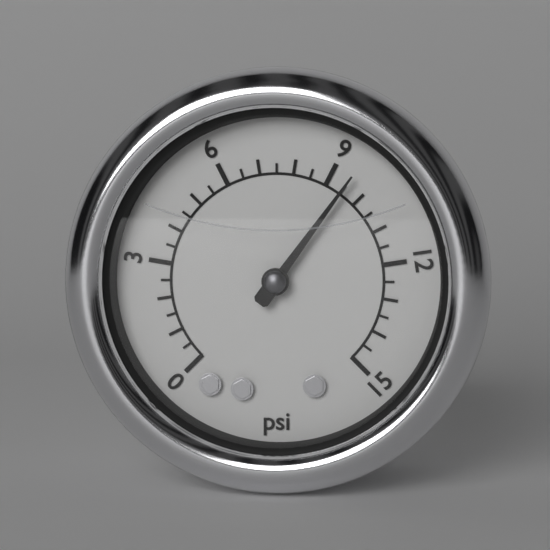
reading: 9.5 psi
